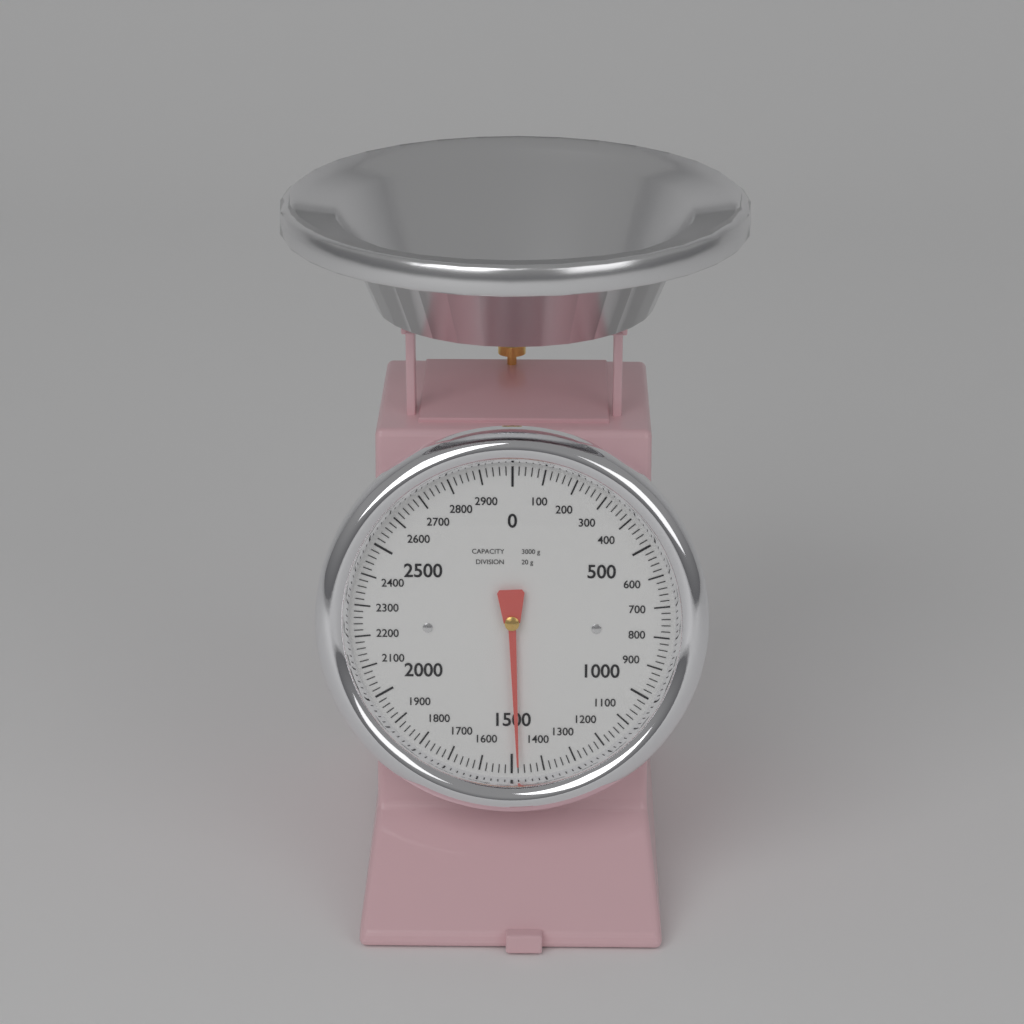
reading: 1480 g
